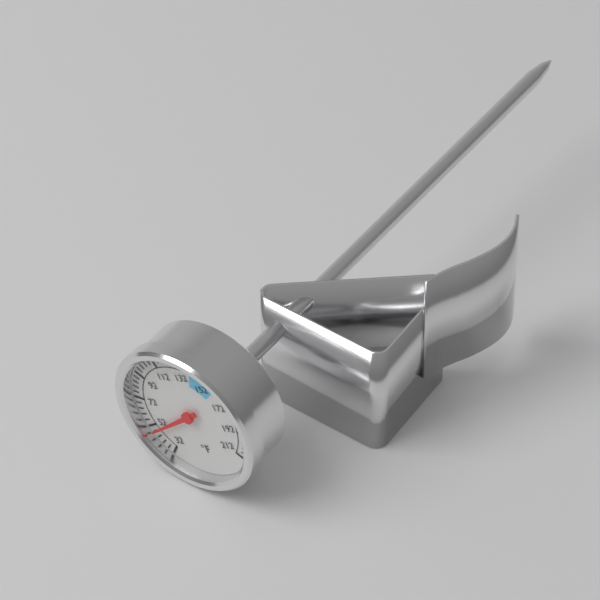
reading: 48 °F
